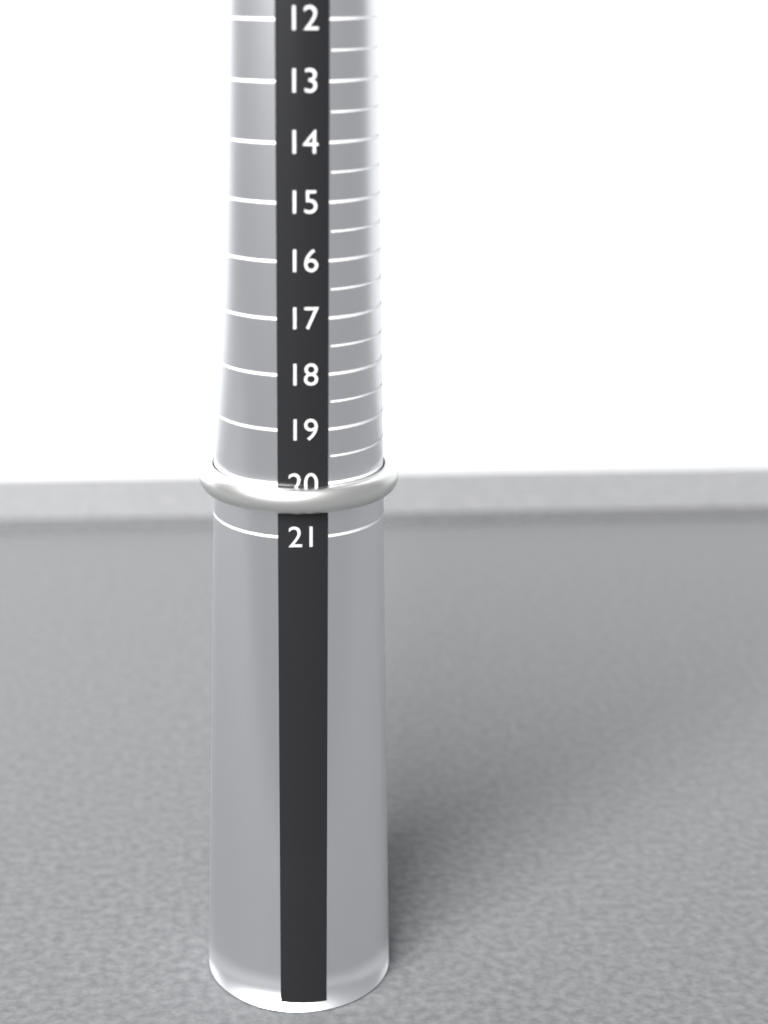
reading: 20.5 (no unit)
